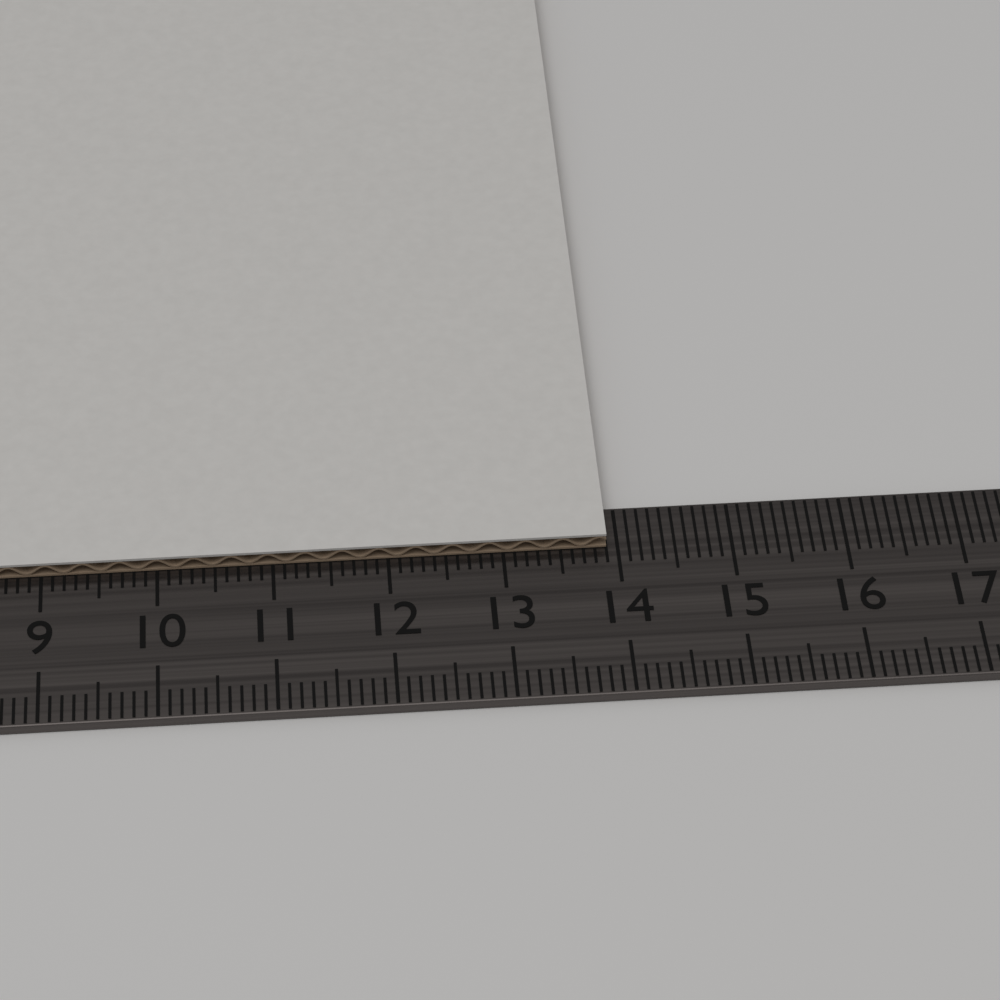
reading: 13.9 cm
